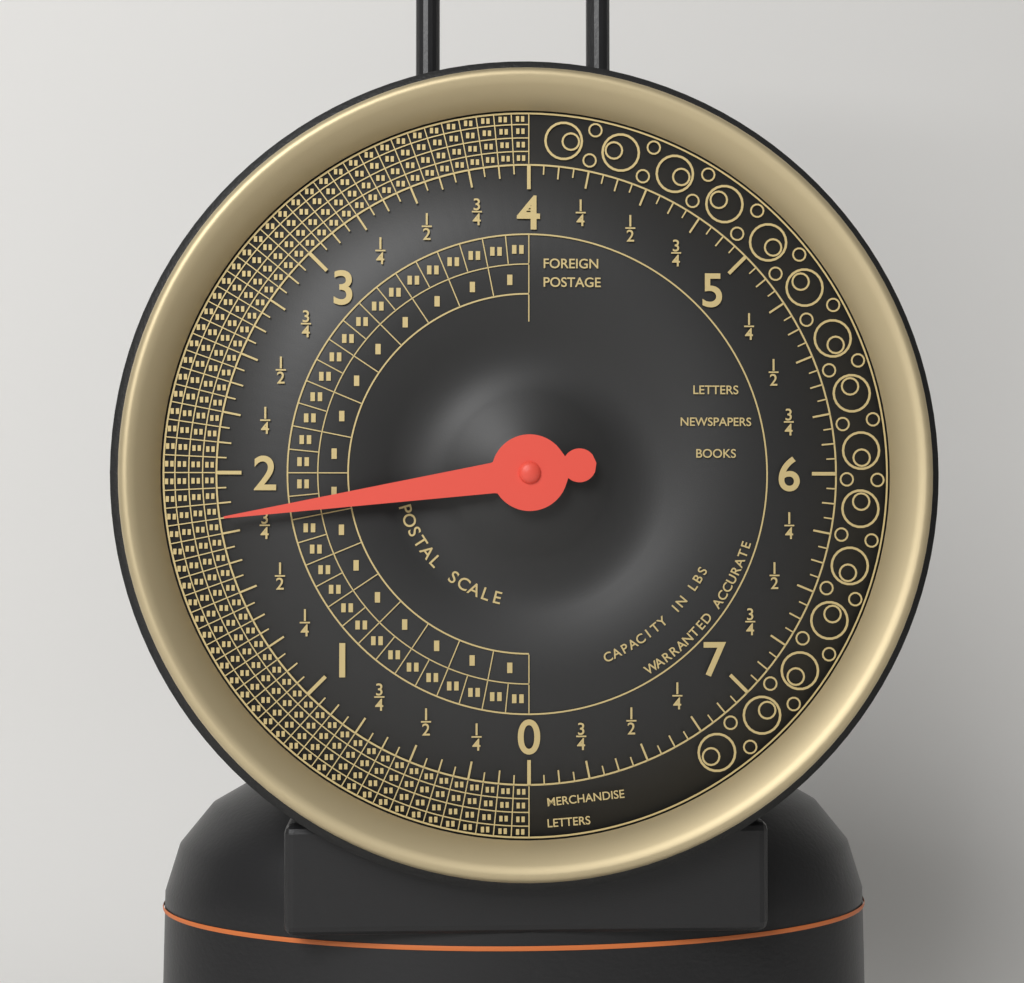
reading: 1.8125 lbs
